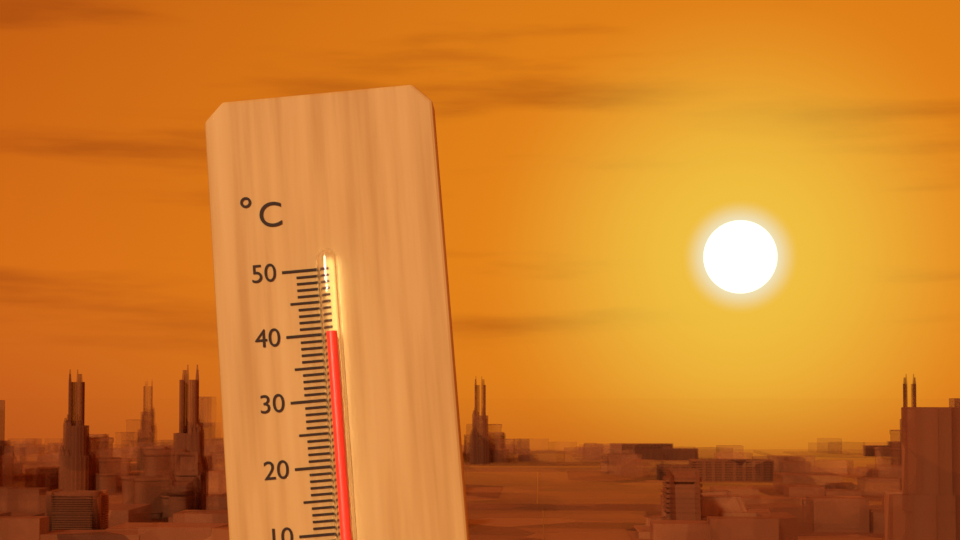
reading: 40 °C
